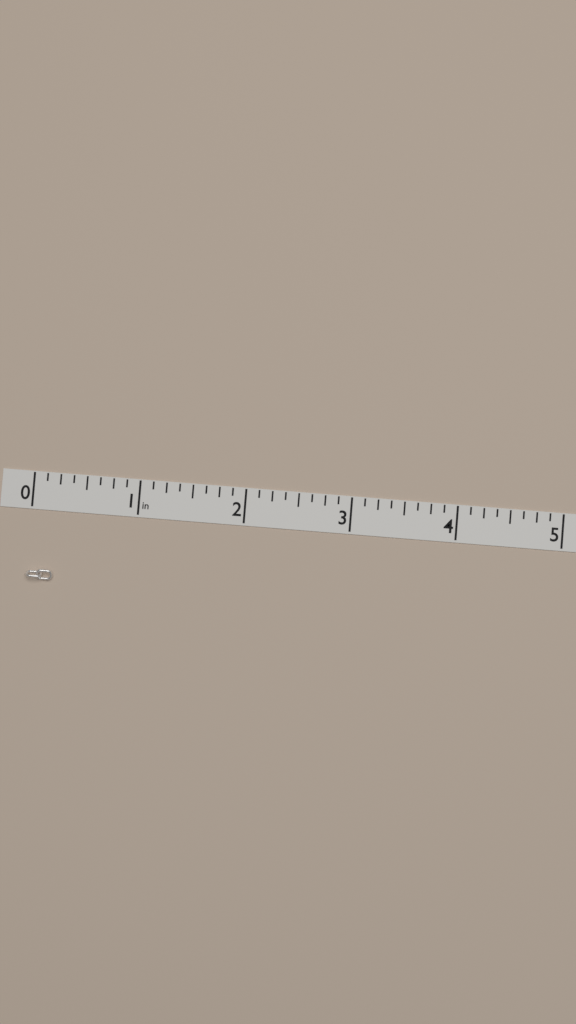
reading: 0.250 in
